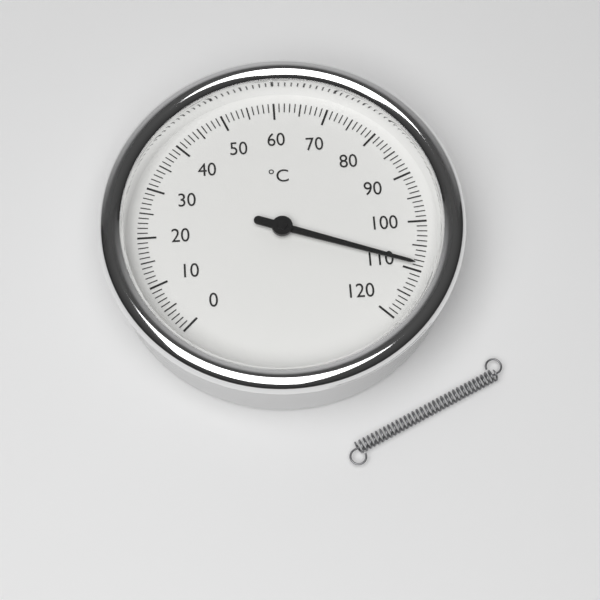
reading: 109 °C
